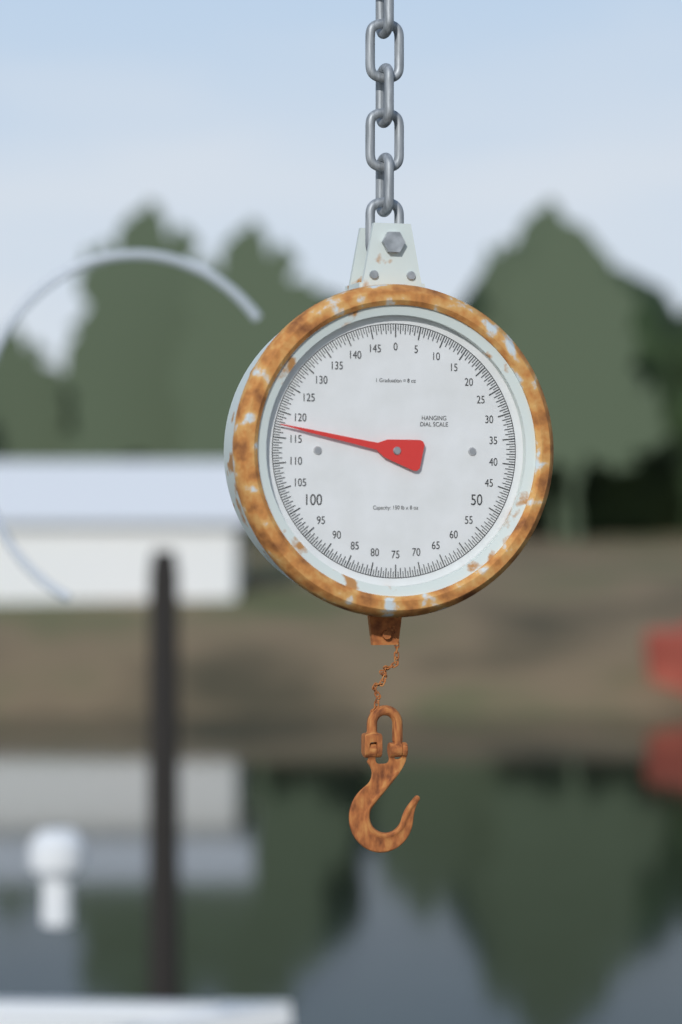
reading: 117.5 lb
